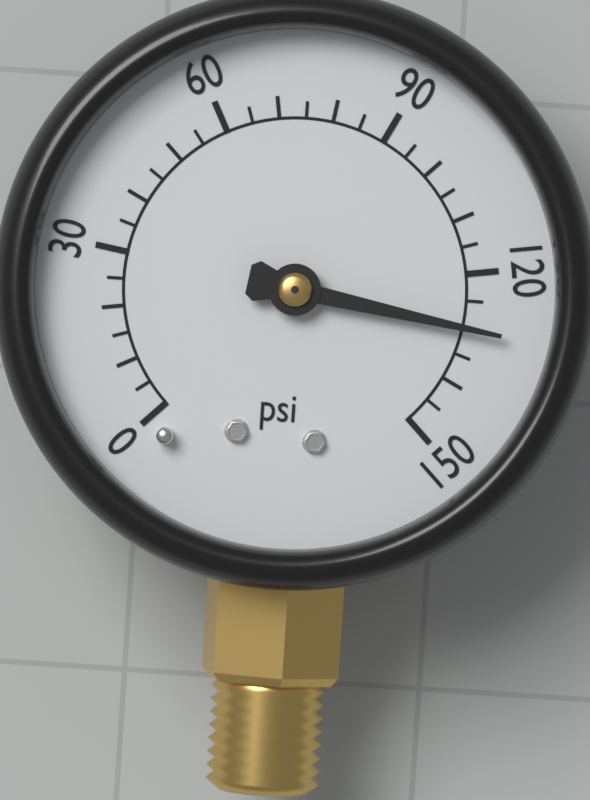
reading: 130 psi
